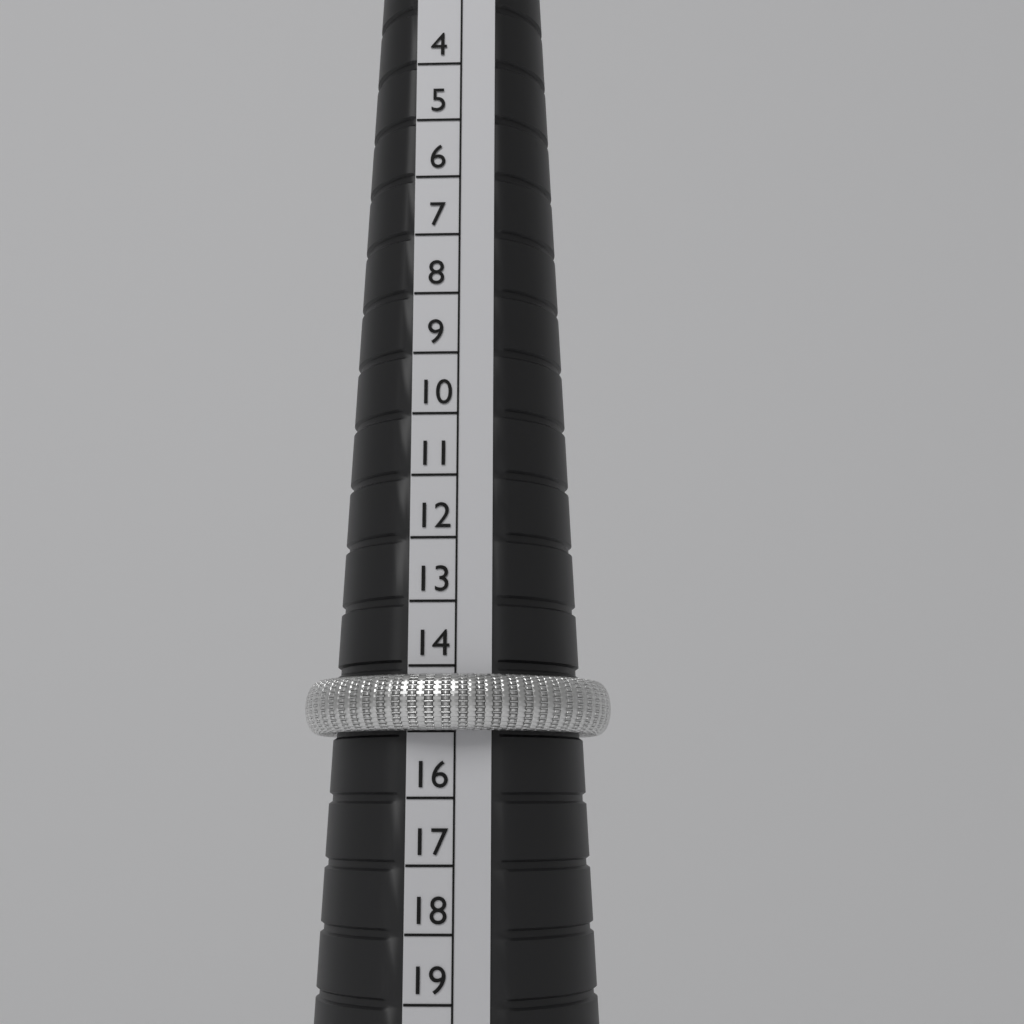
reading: 15 (no unit)
